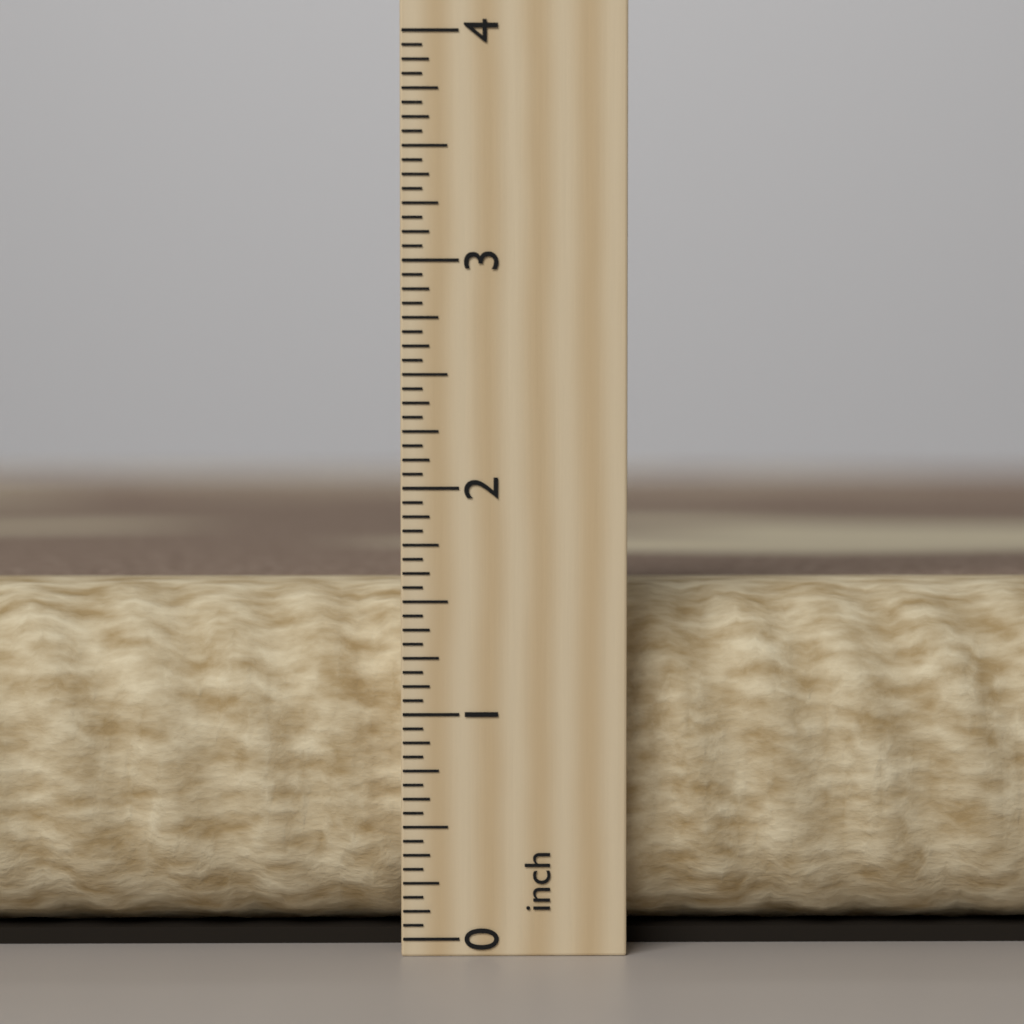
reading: 1.5625 inch
